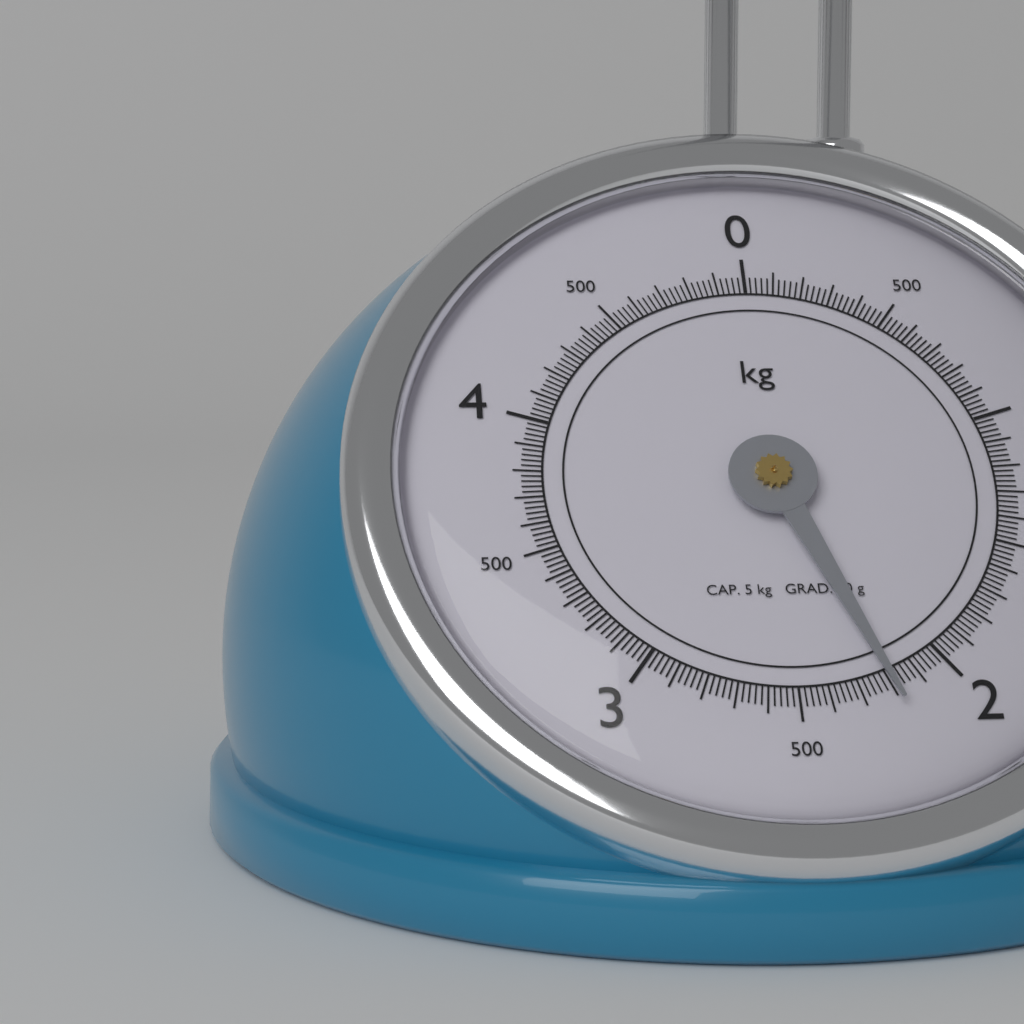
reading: 2.20 kg
